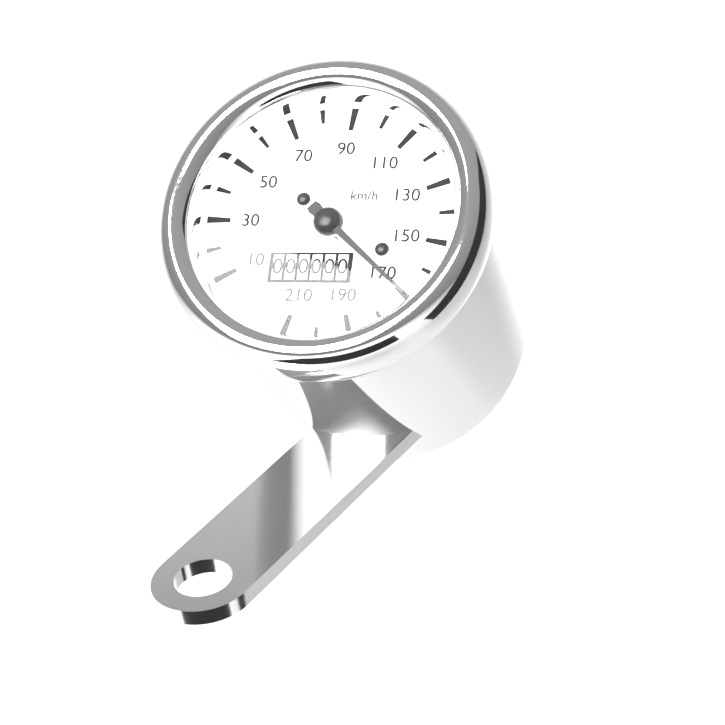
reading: 170 km/h
